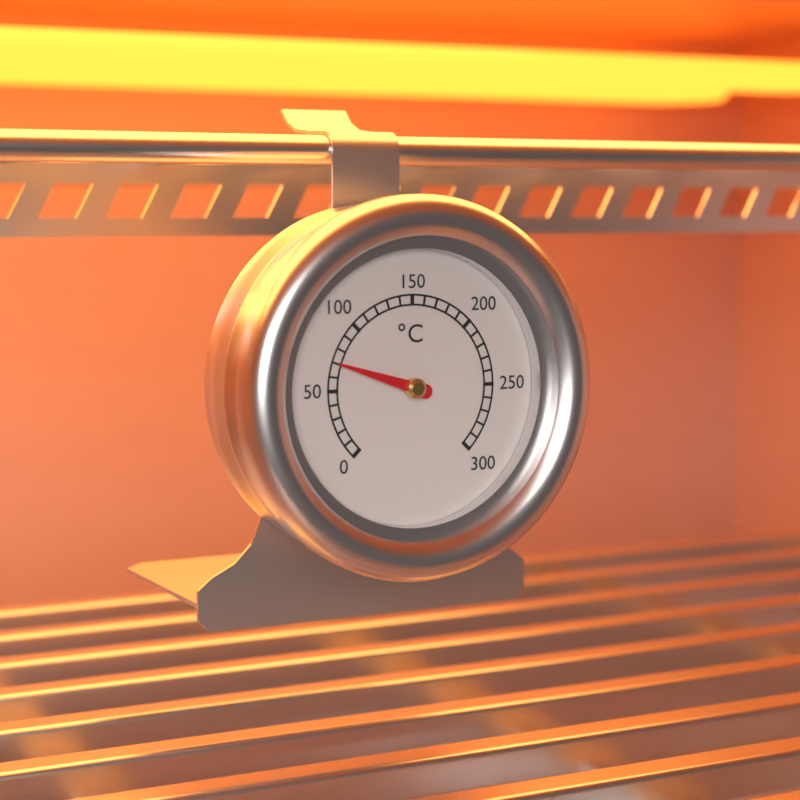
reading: 70 °C
